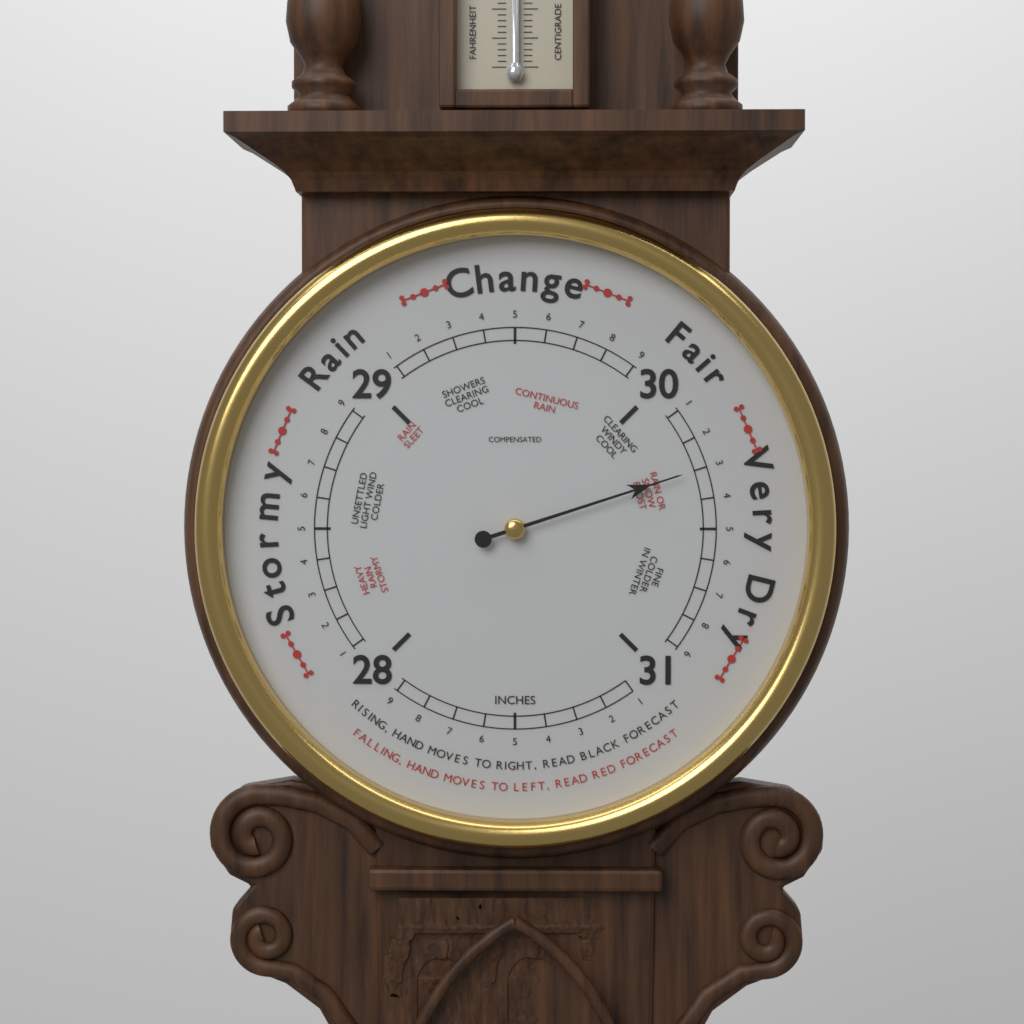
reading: 30.3 inHg
